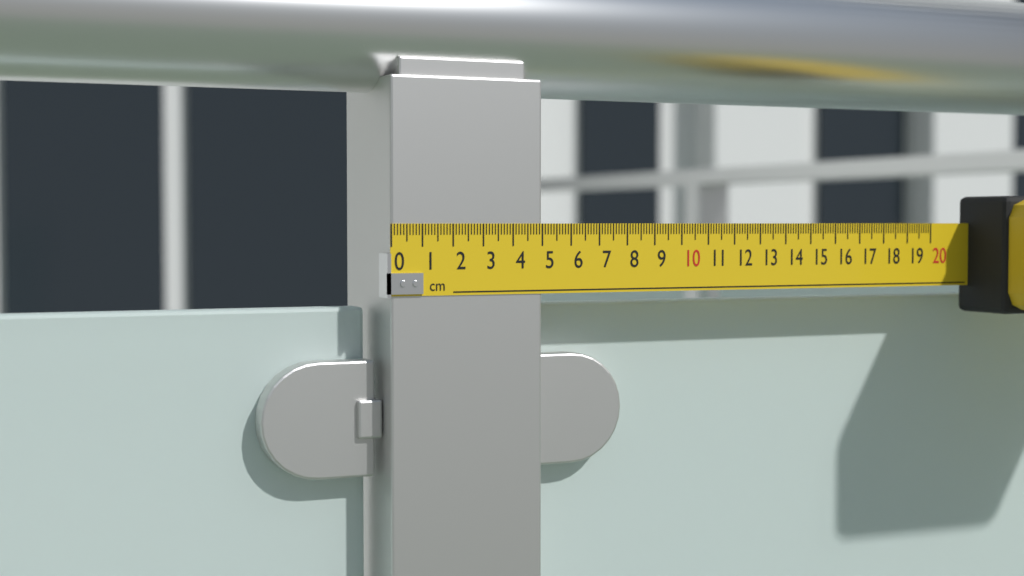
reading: 5.0 cm
